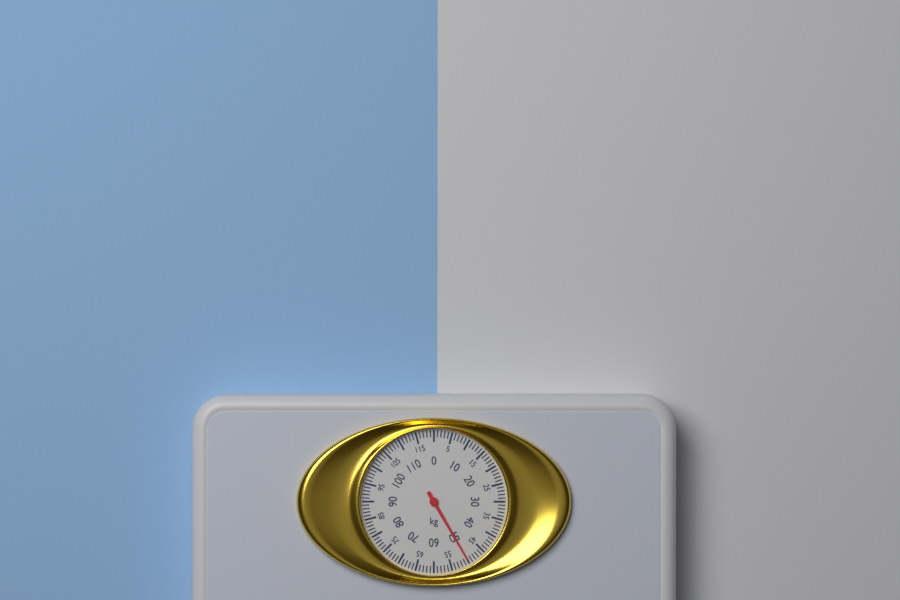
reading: 50 kg
